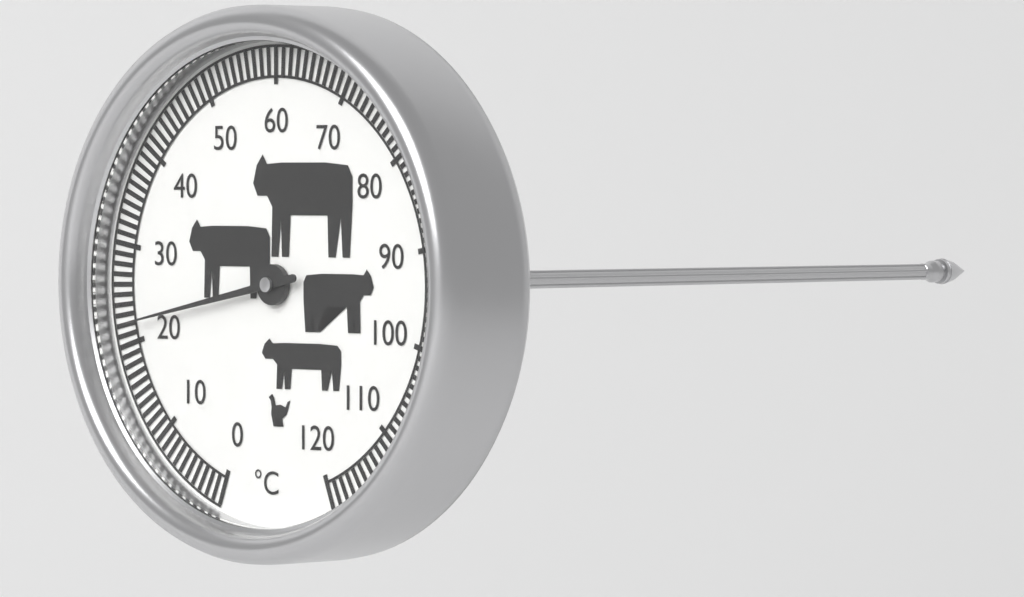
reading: 22 °C
